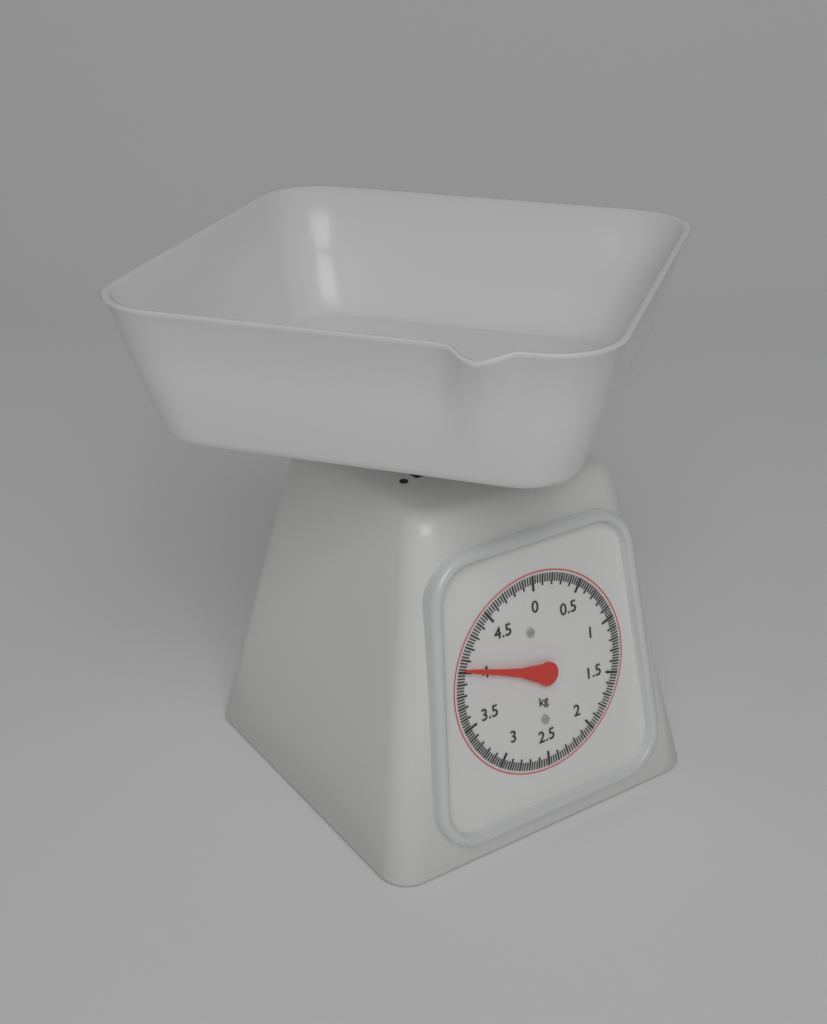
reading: 4.025 kg
